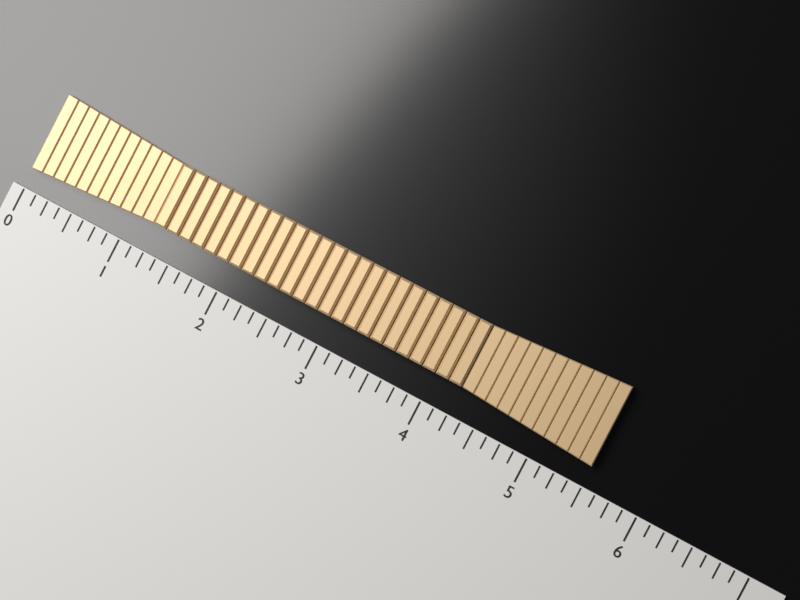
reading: 5.500 (no unit)
